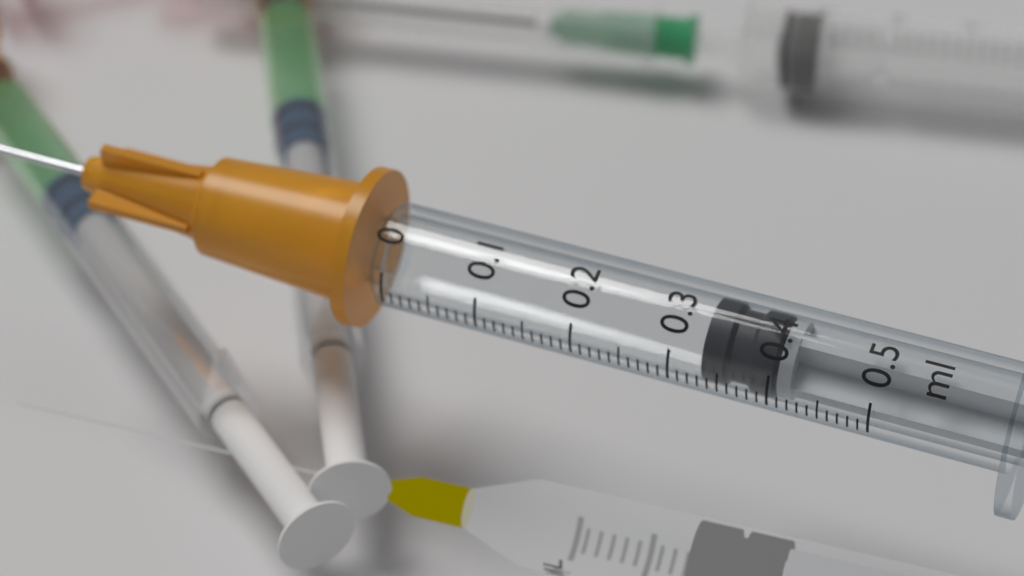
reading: 0.33 ml
